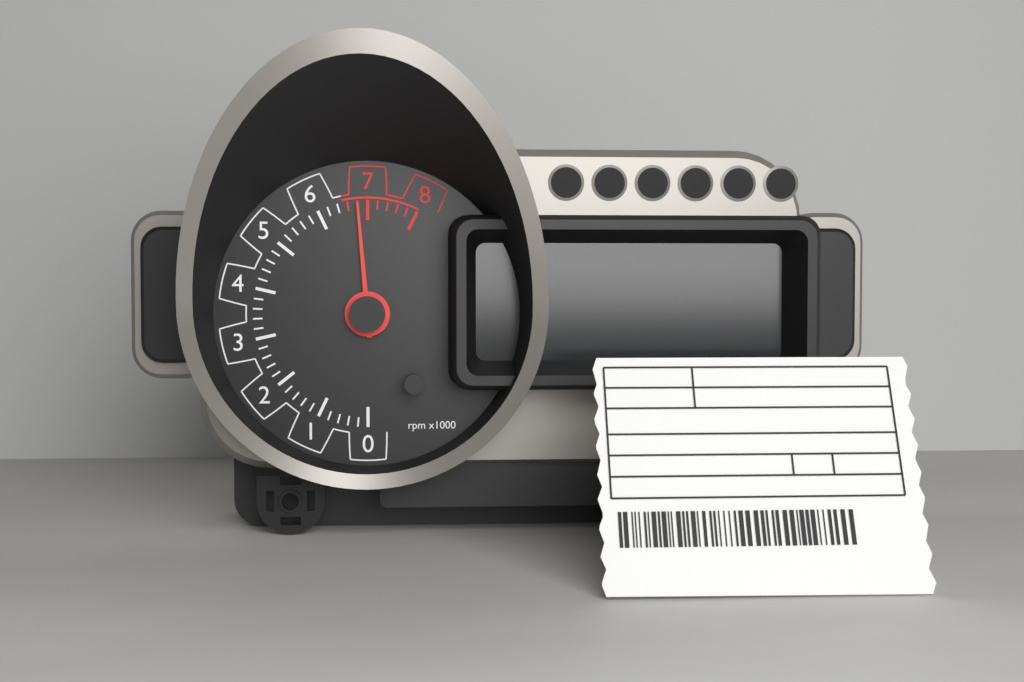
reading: 6.8 rpm x1000
